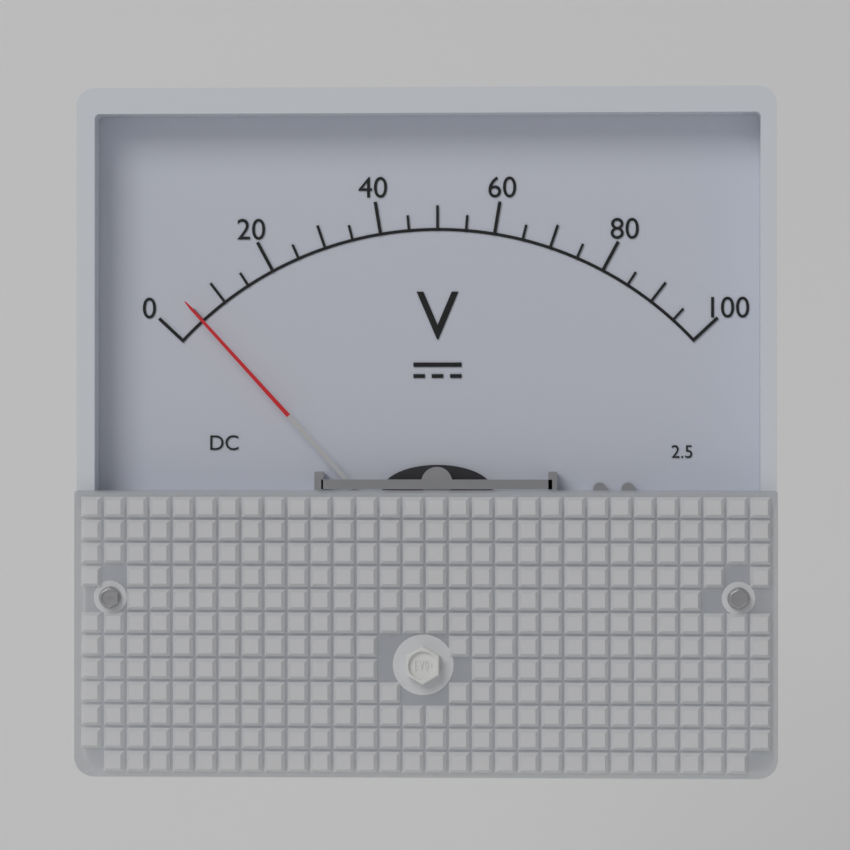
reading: 5 V
